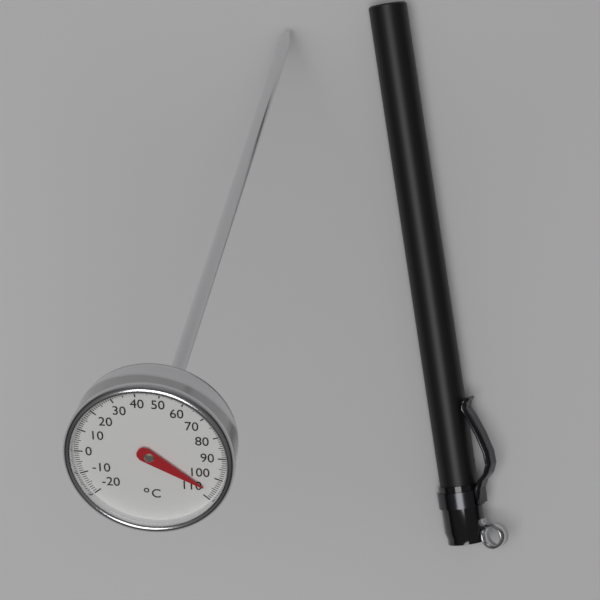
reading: 106 °C
